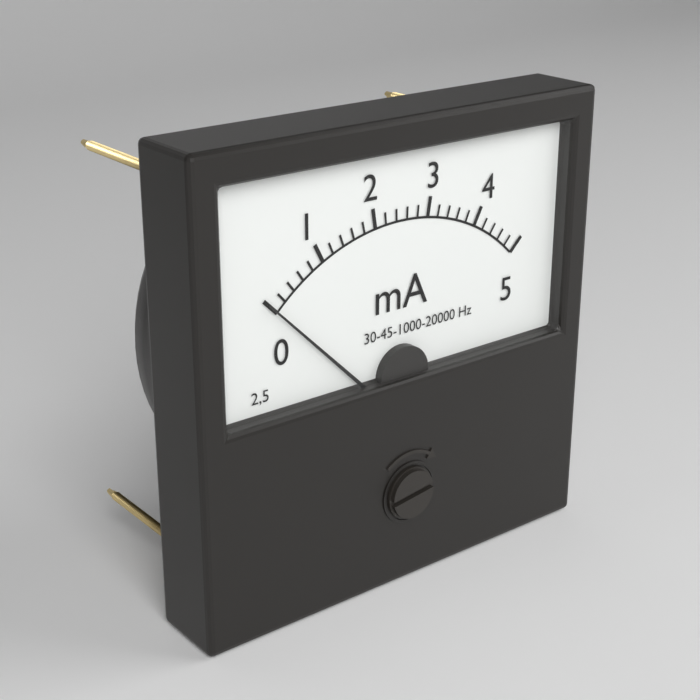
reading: 0.0 mA
